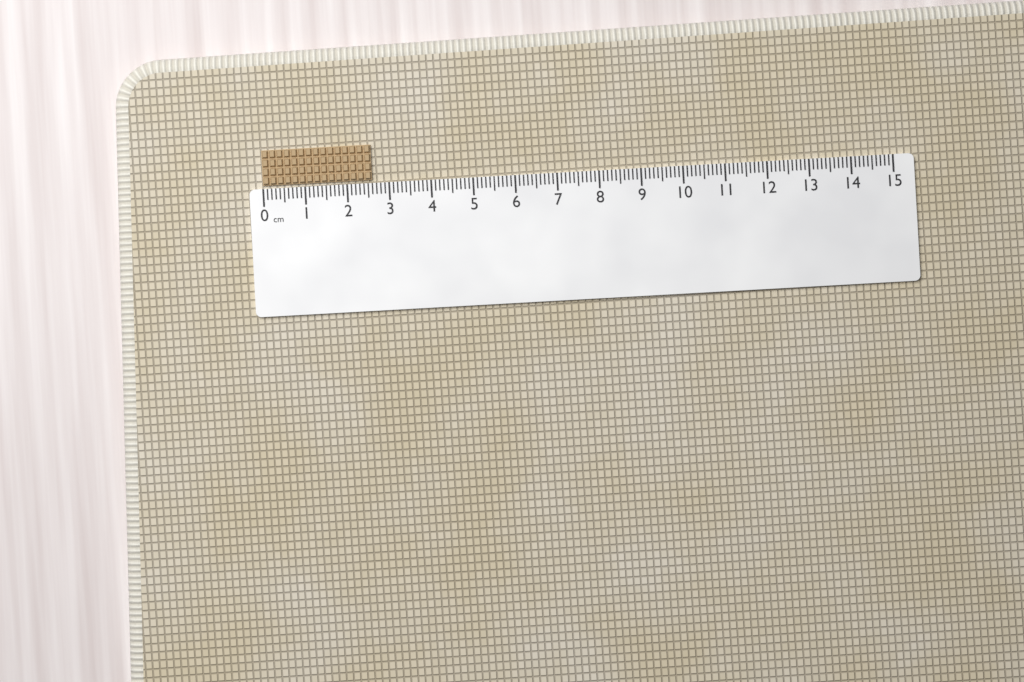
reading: 2.6 cm
